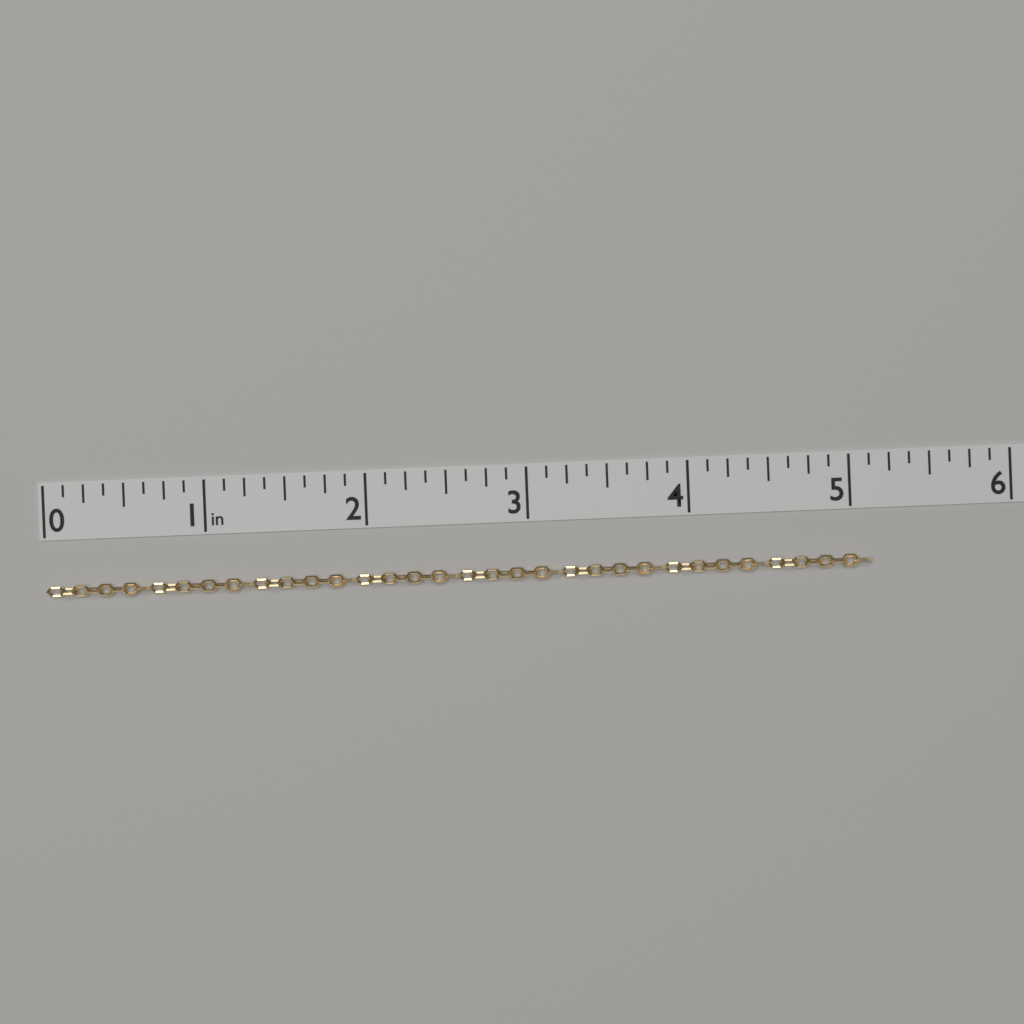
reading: 5.125 in
